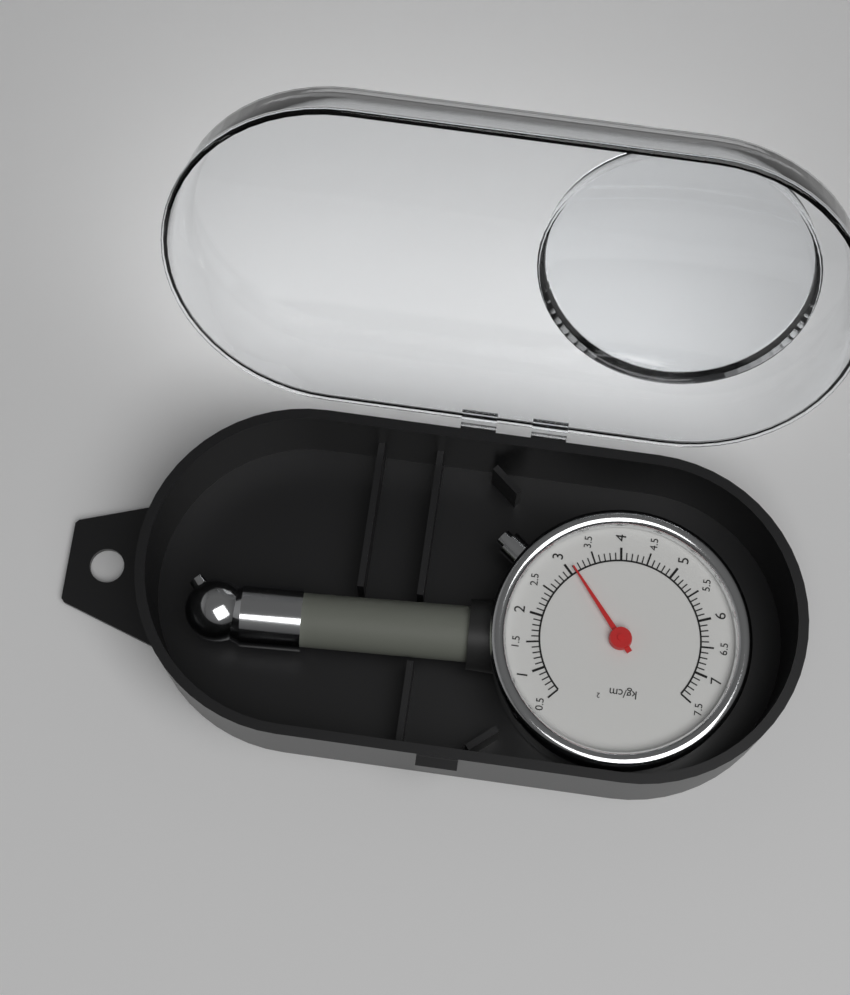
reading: 3.1 kg/cm²
